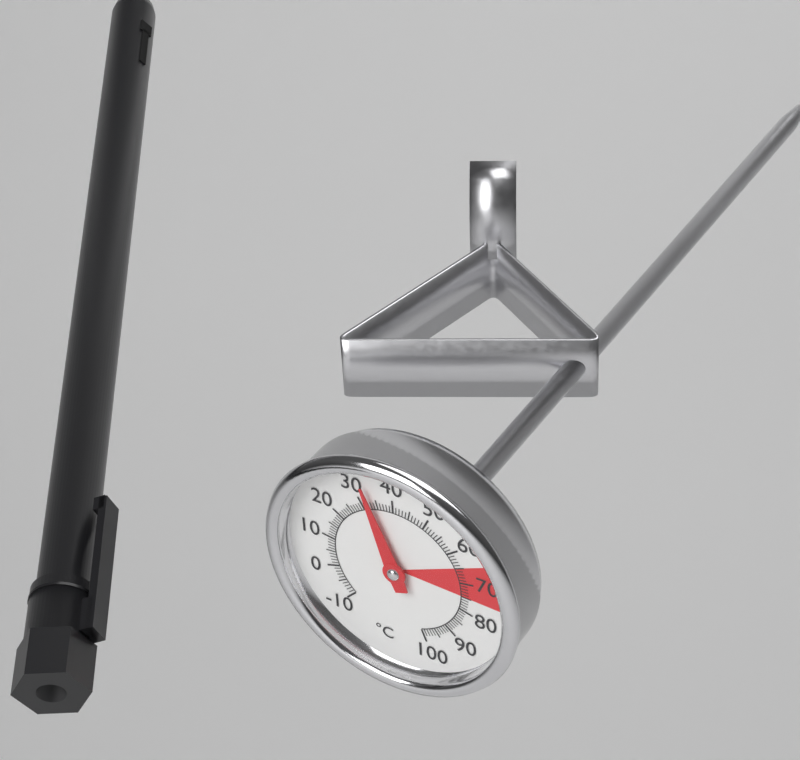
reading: 33 °C
